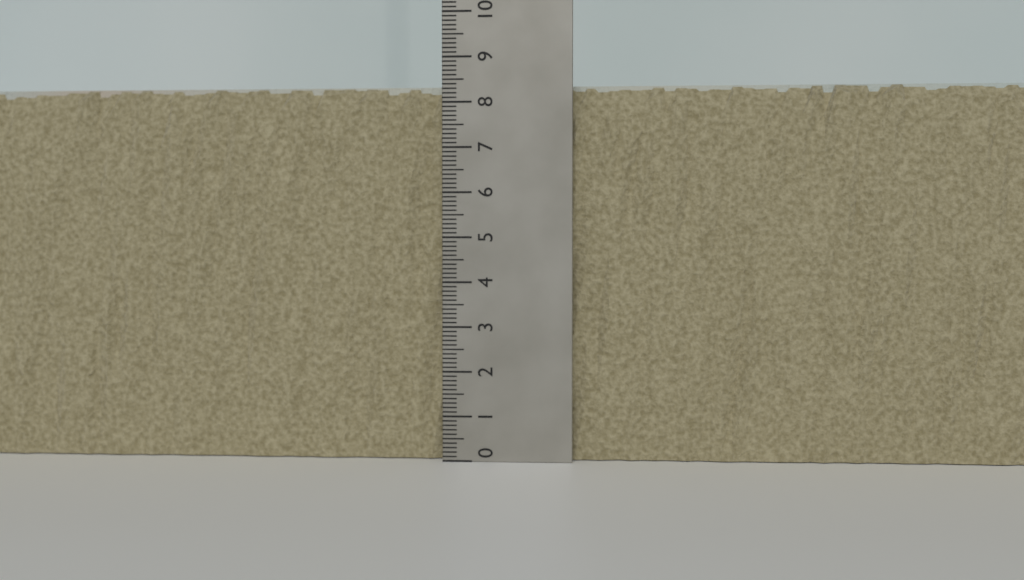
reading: 8.4 (no unit)
